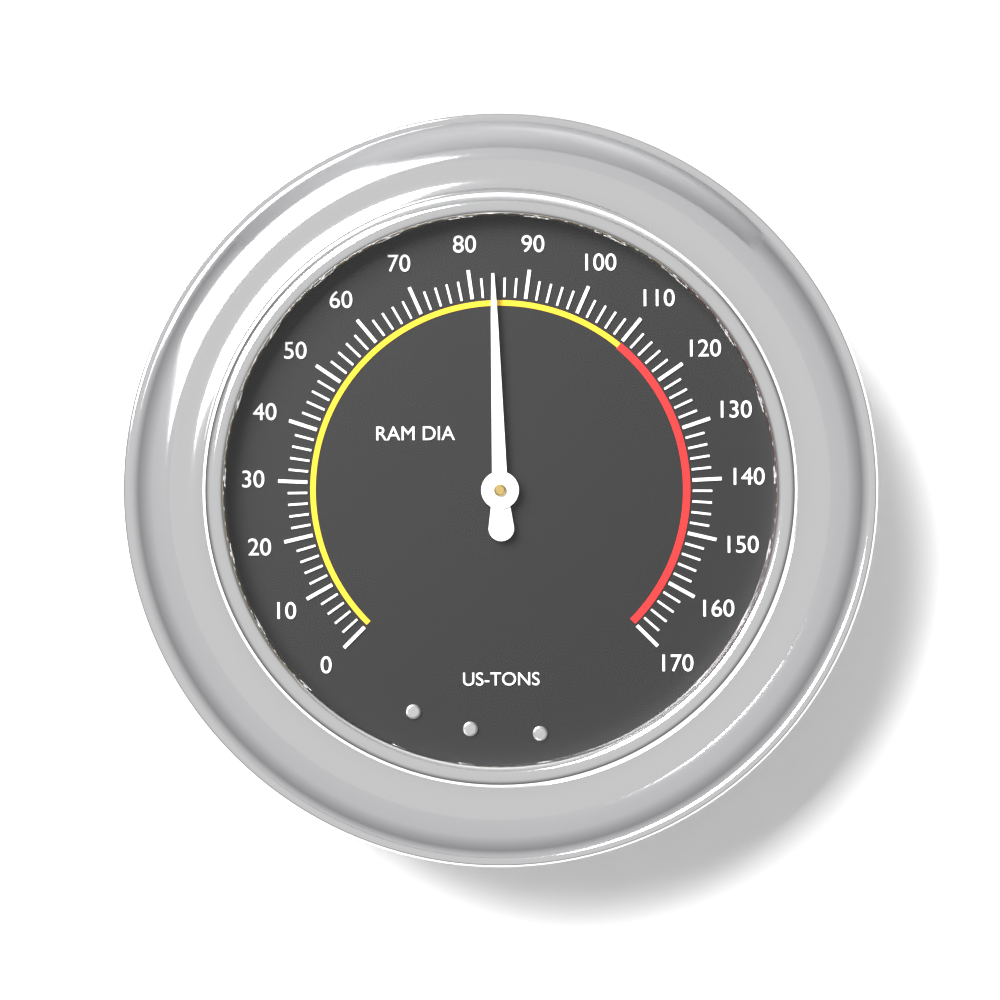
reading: 84 US-TONS
